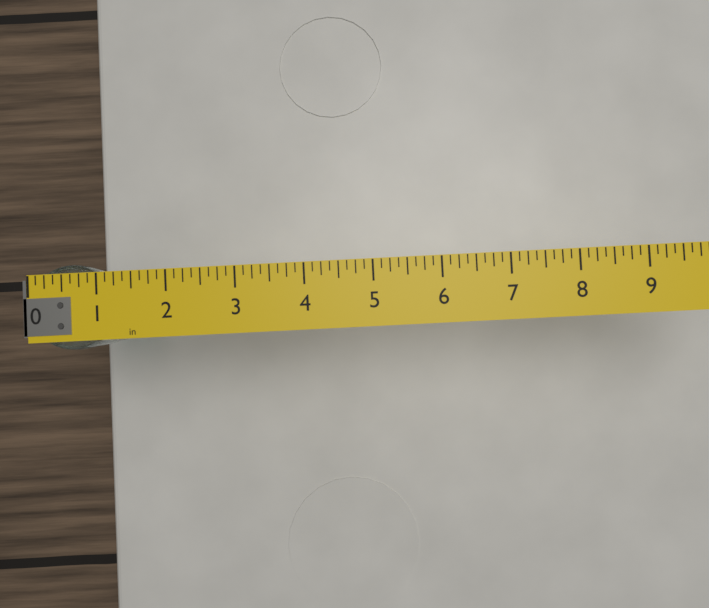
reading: 1.250 in
